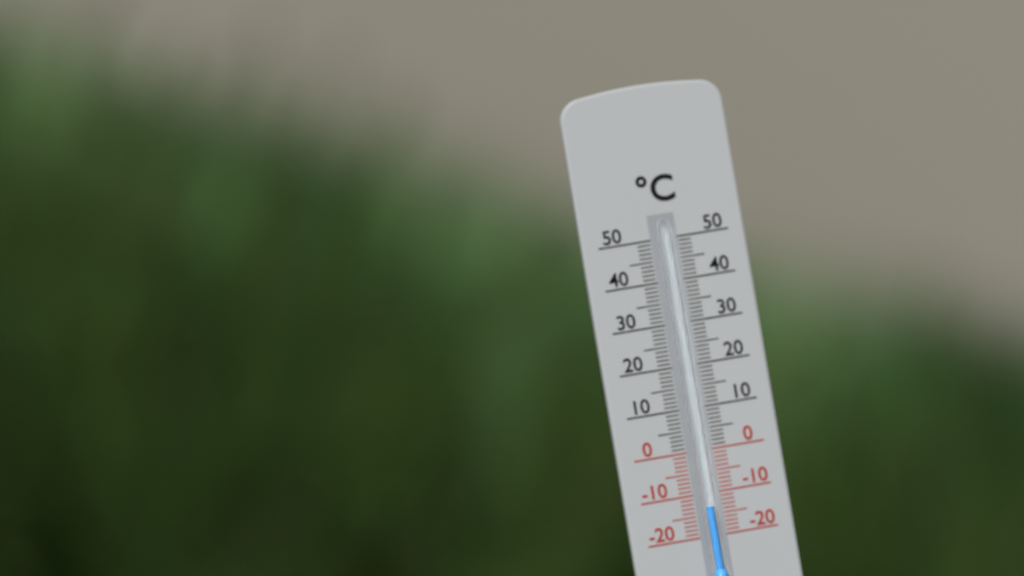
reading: -13 °C
